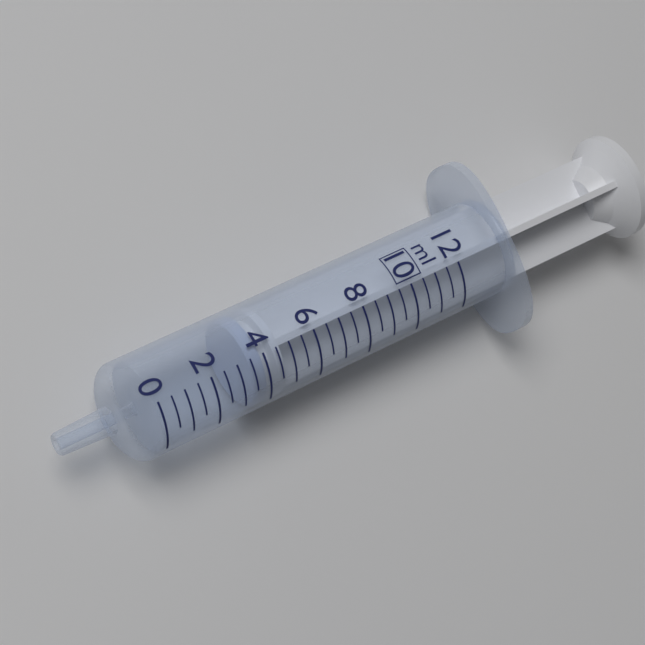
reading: 3.5 ml
